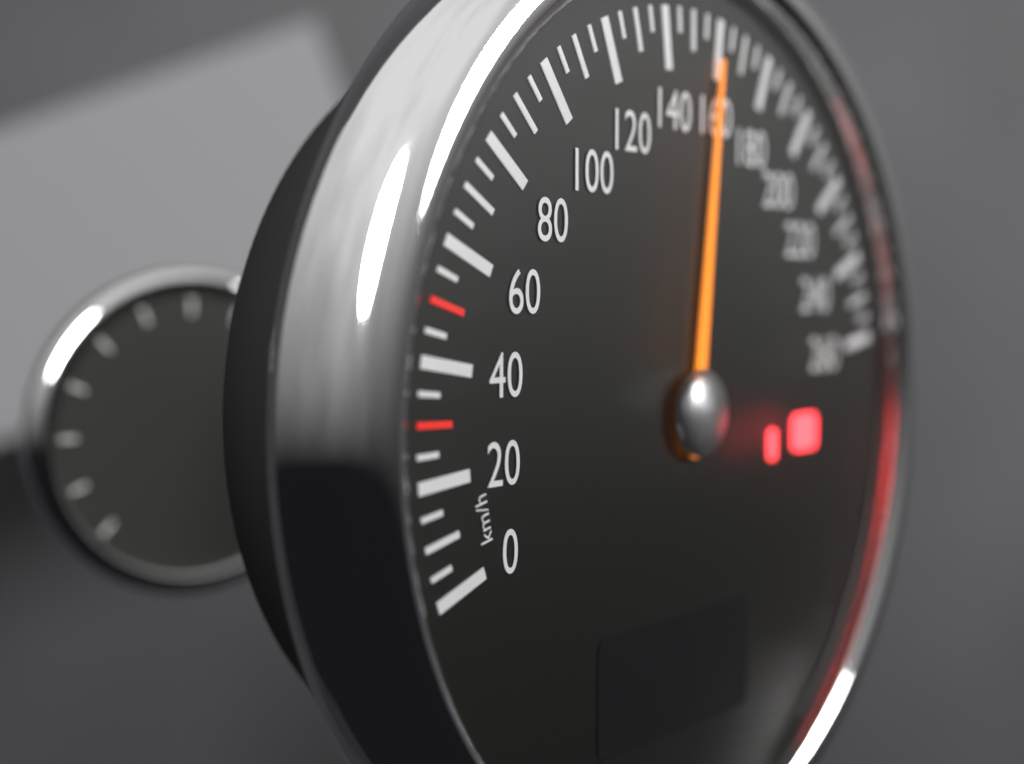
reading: 160 km/h
